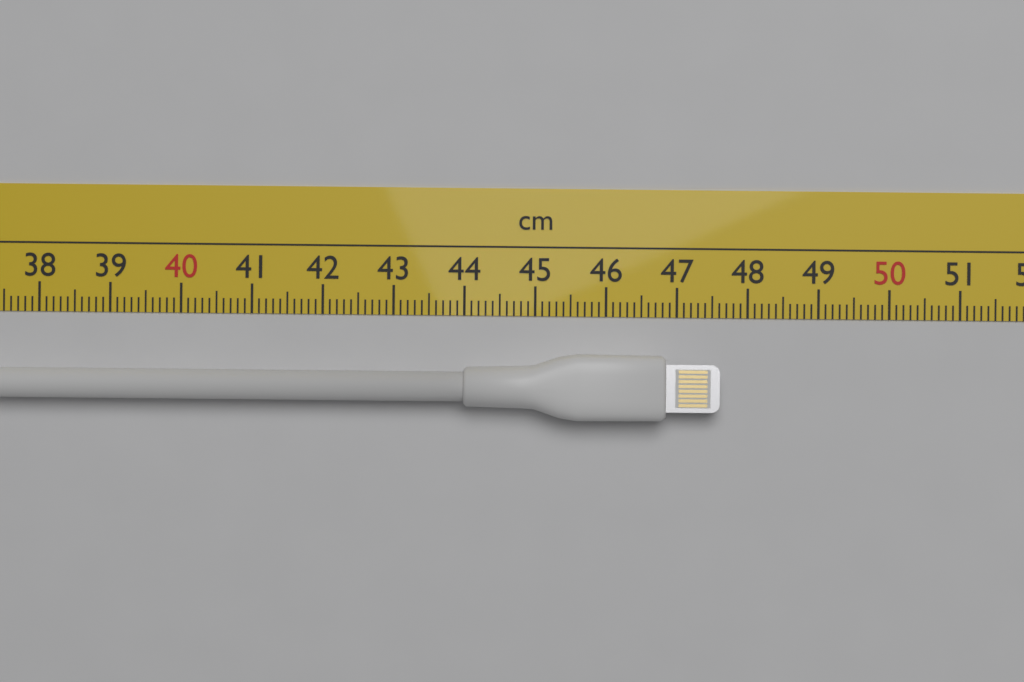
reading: 47.6 cm
